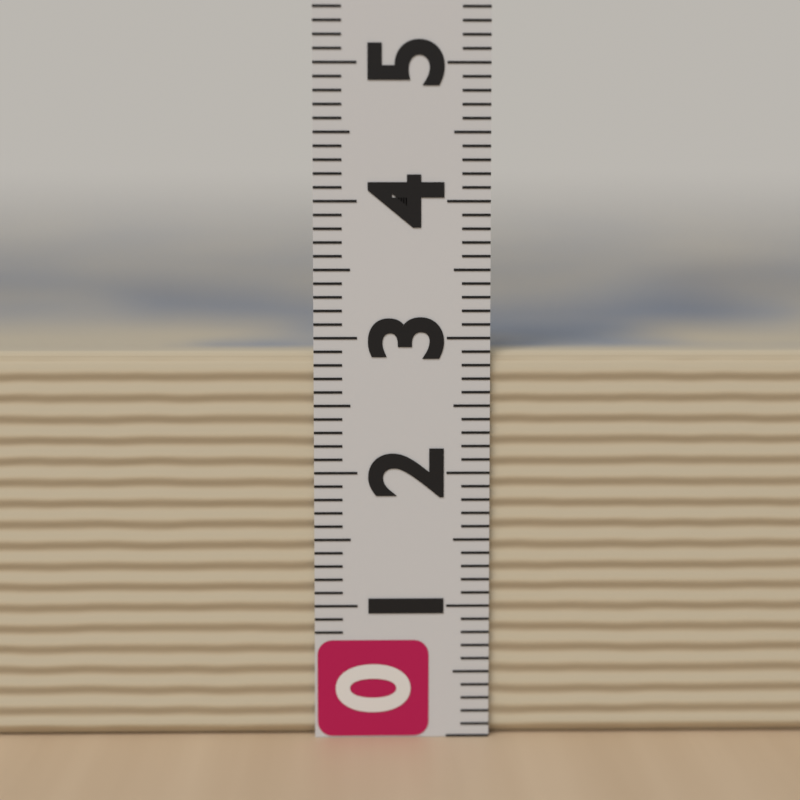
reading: 2.9 (no unit)
